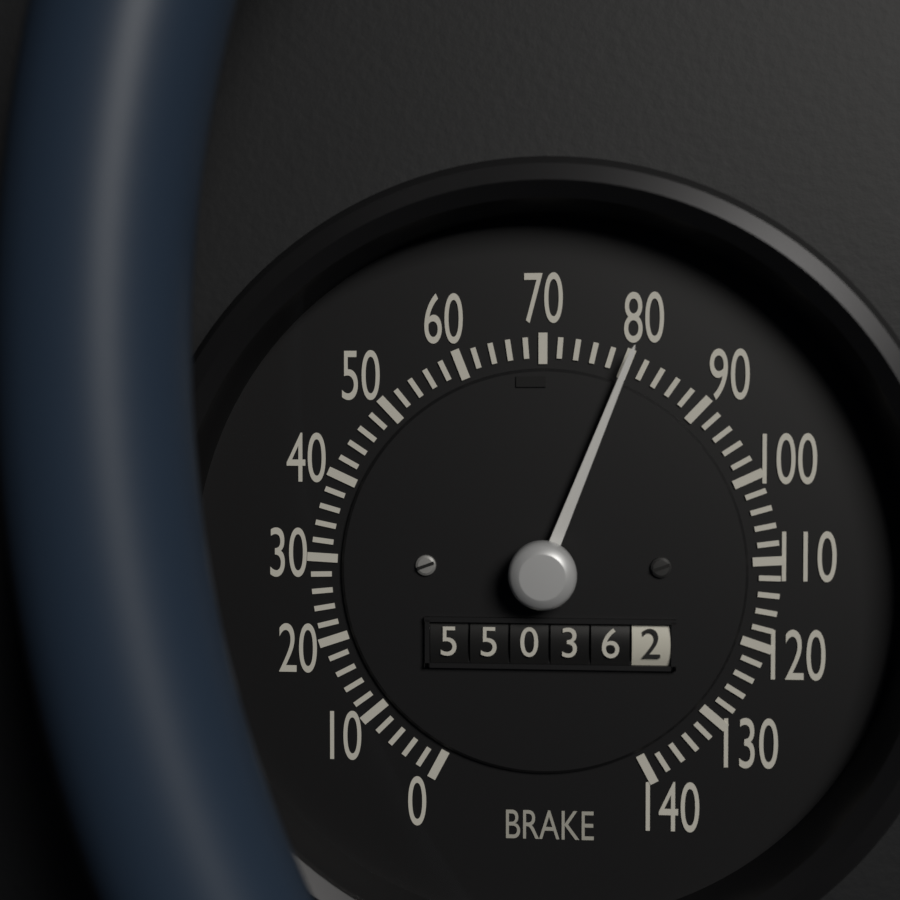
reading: 80 (no unit)
